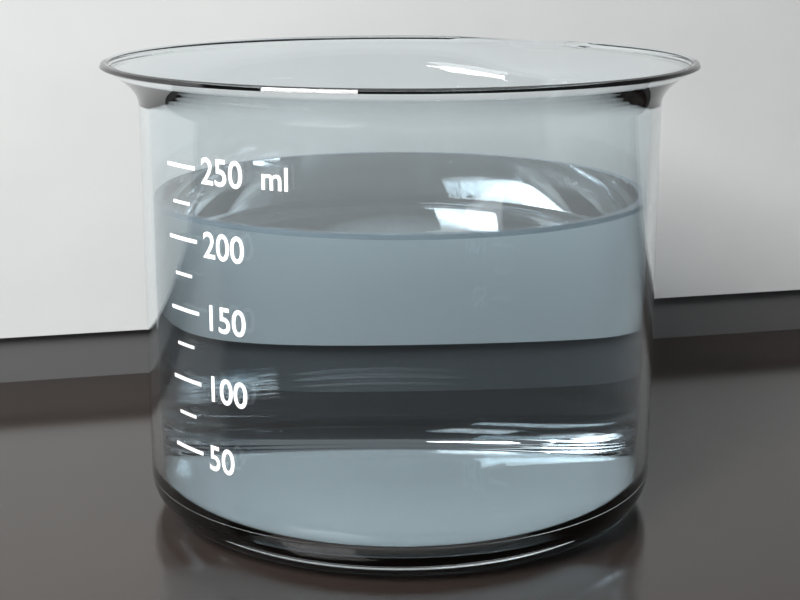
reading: 215 ml
